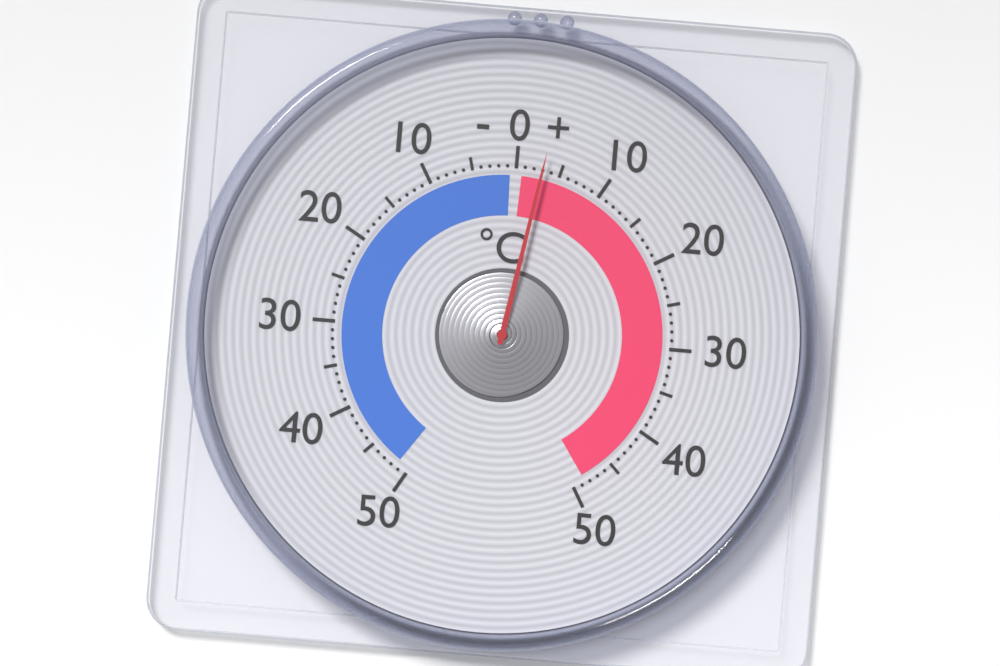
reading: 3 °C
